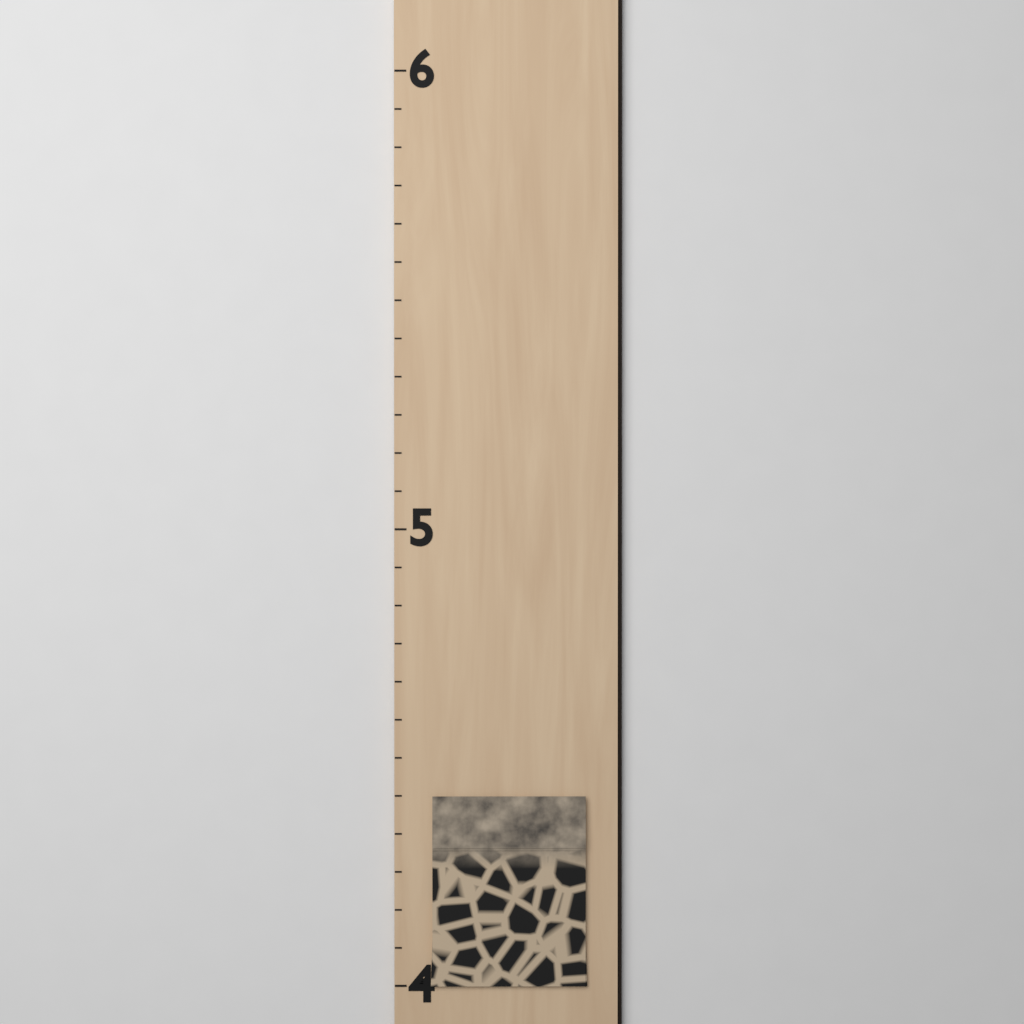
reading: 4.416667 (no unit)
